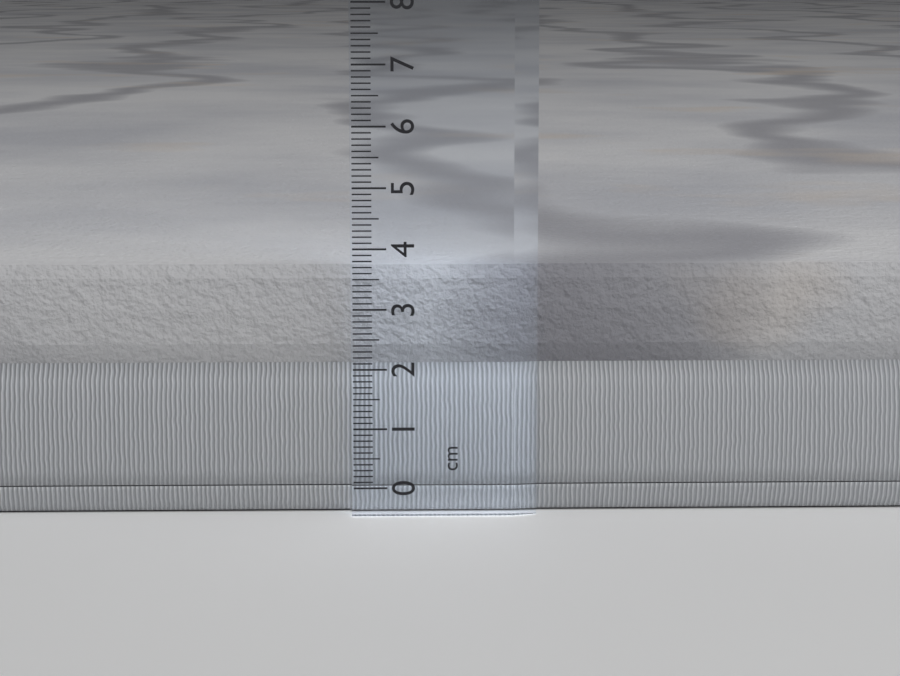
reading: 3.7 cm
